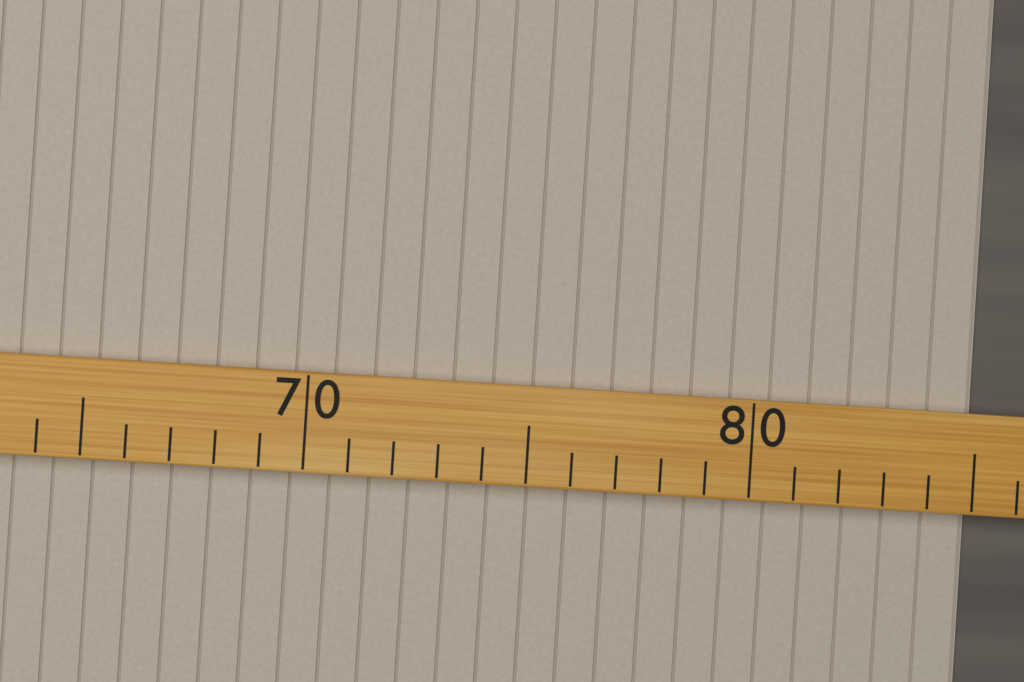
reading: 85 (no unit)
